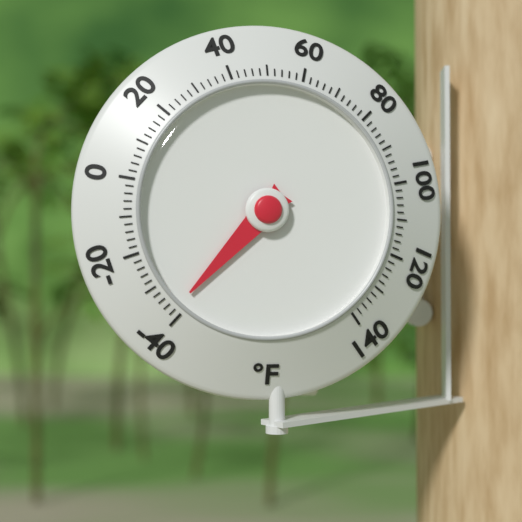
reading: -38 °F
